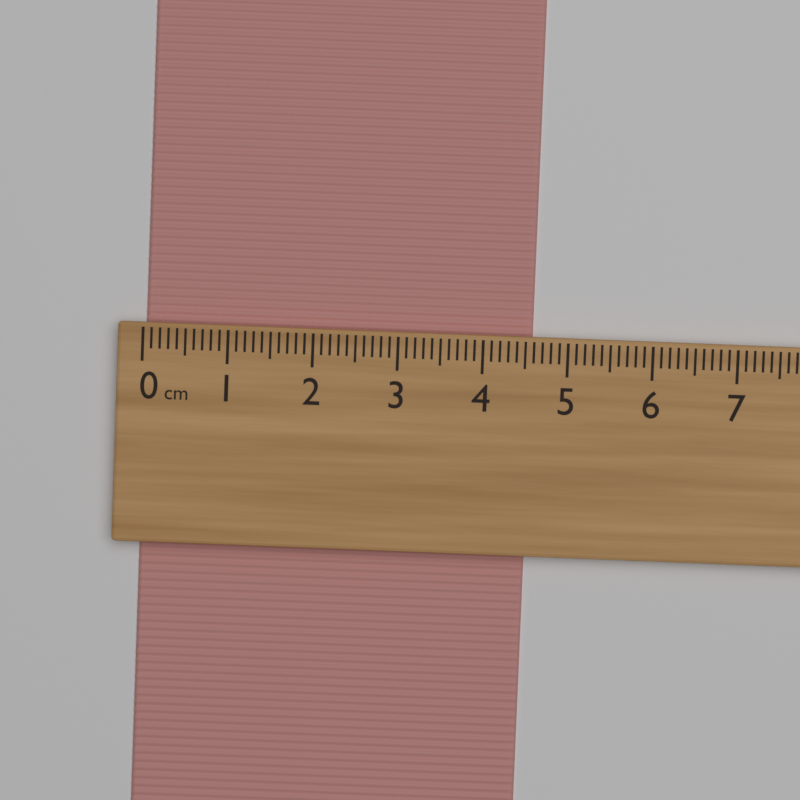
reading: 4.6 cm
